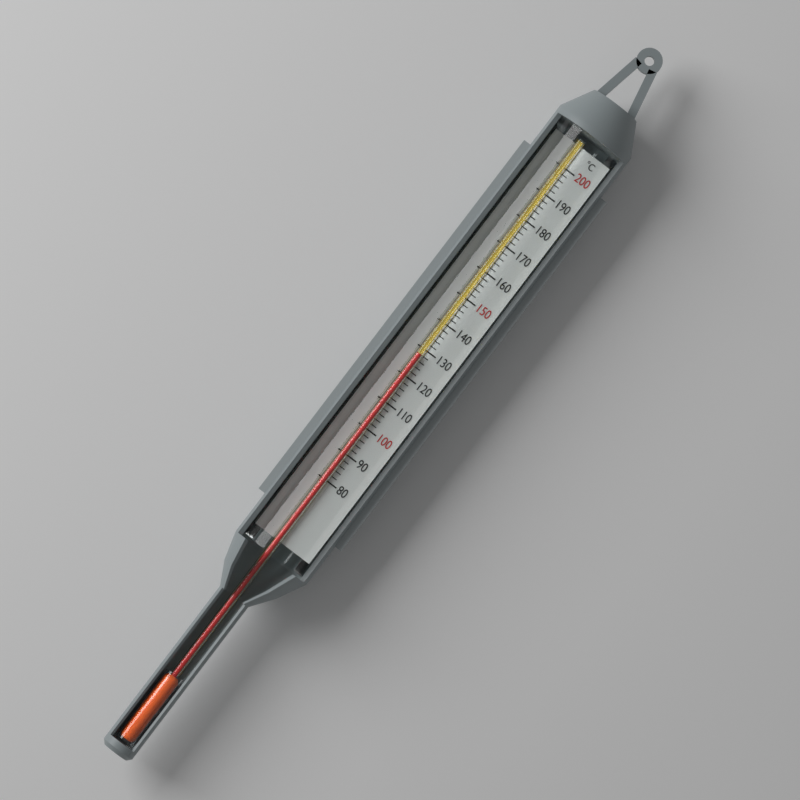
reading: 128 °C
